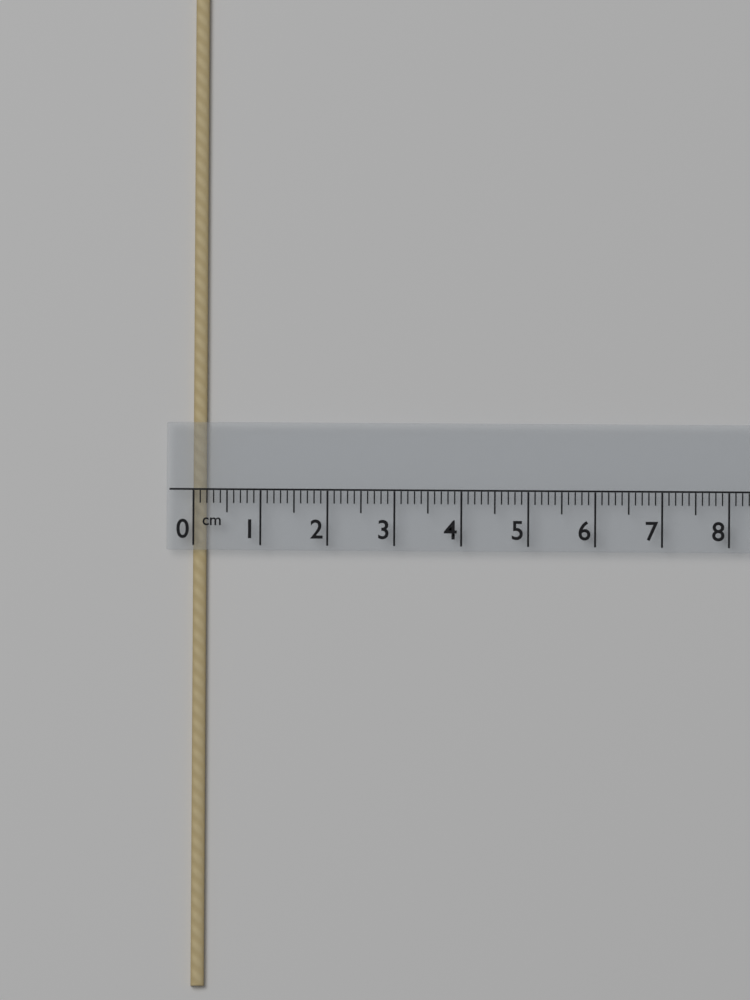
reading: 0.2 cm
